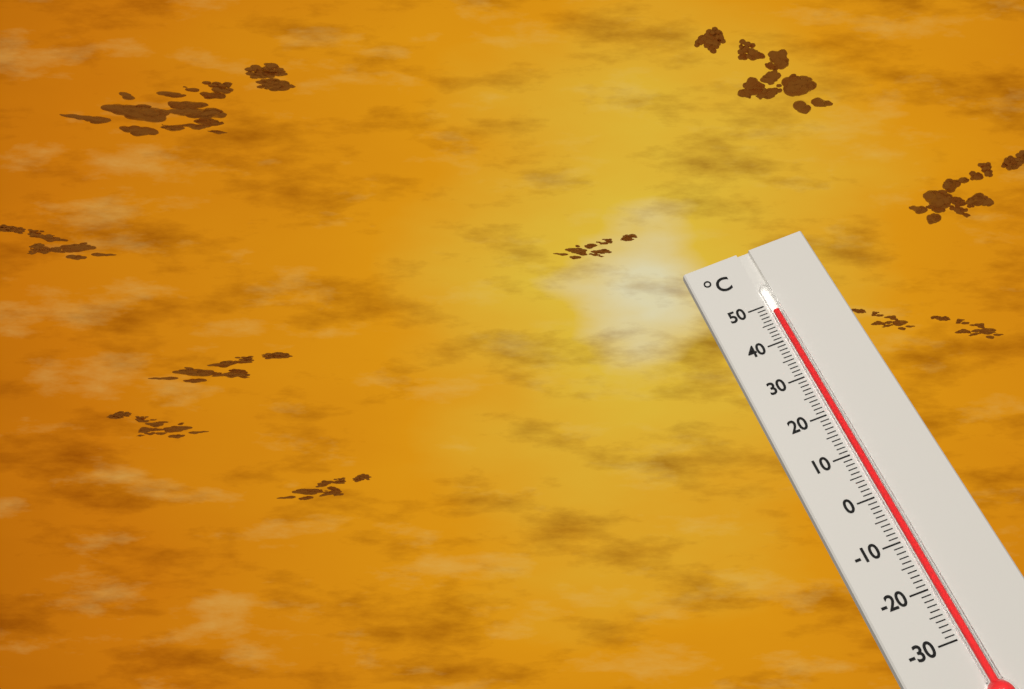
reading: 48 °C
